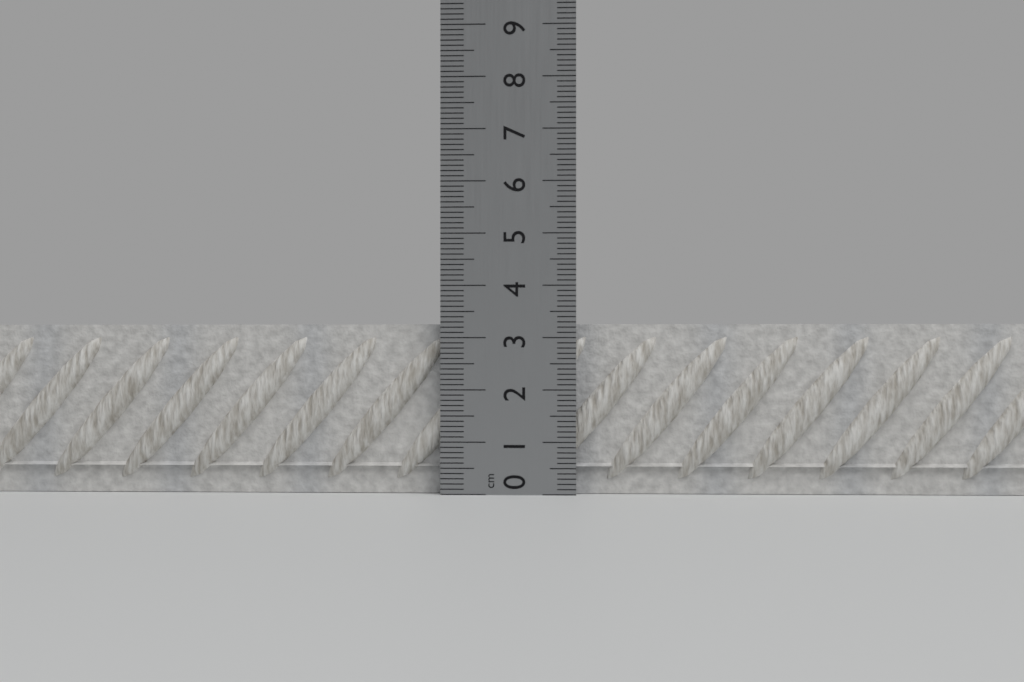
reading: 3.3 cm
